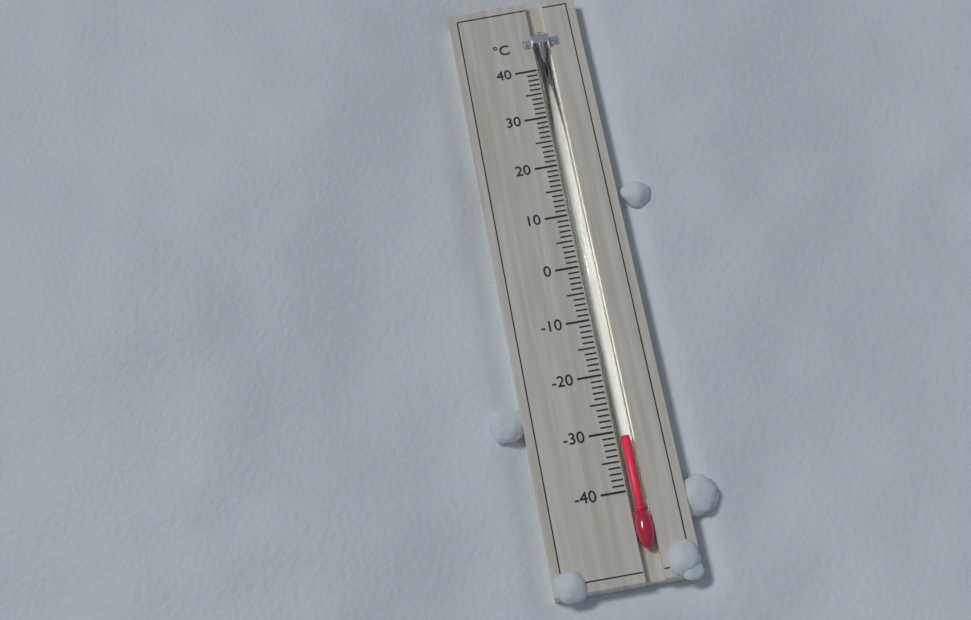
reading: -31 °C
